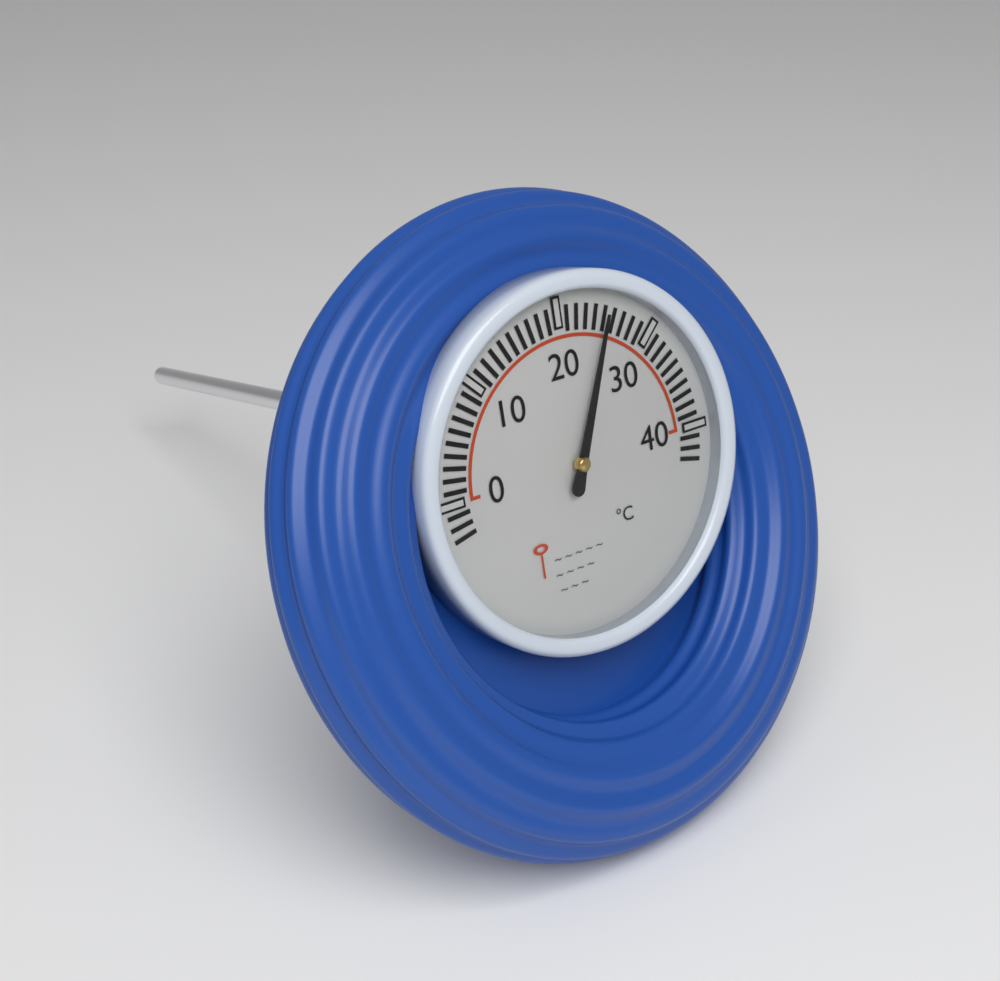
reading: 25 °C
